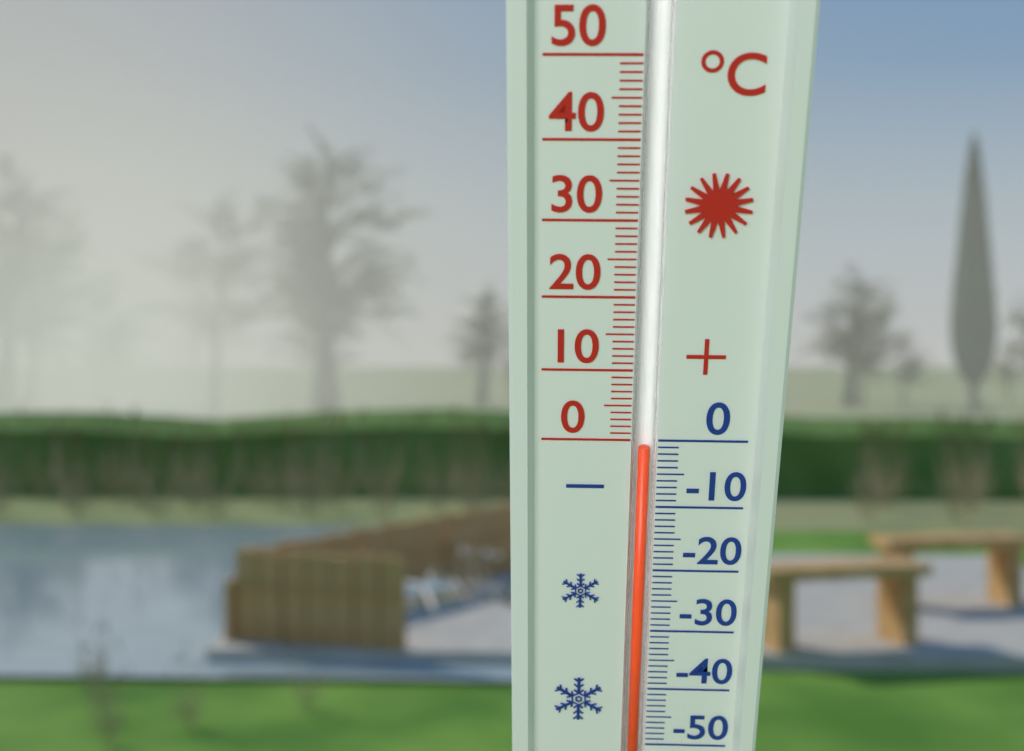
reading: -1 °C
